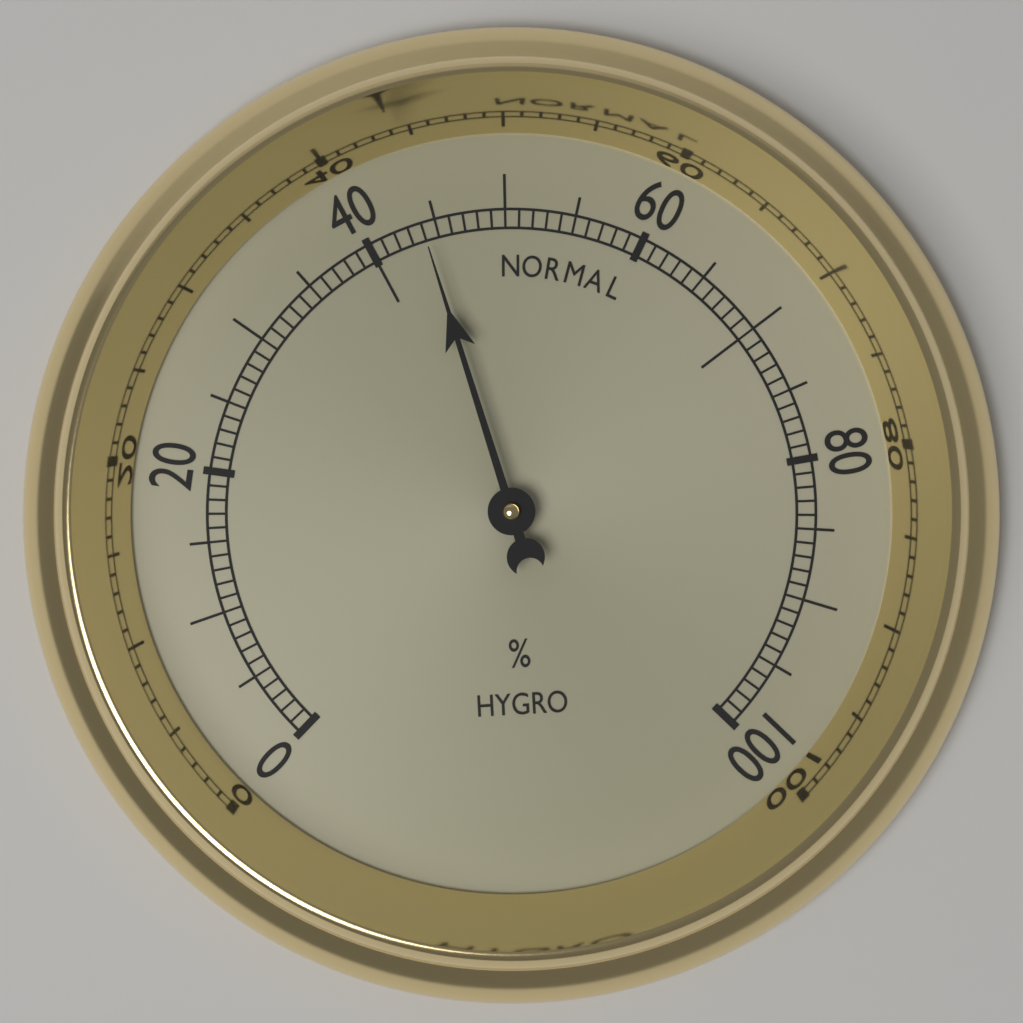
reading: 44 %
